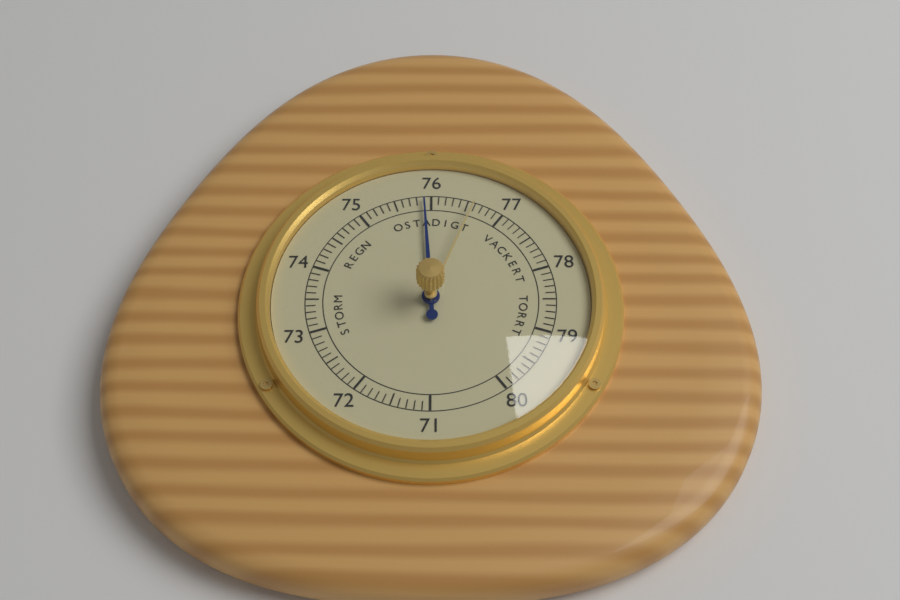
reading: 75.9 (no unit)
